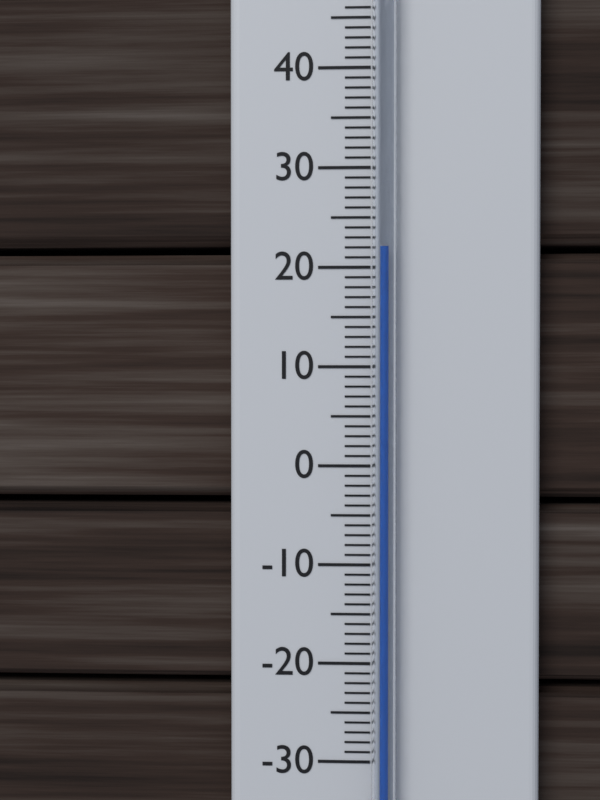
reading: 22 °C
